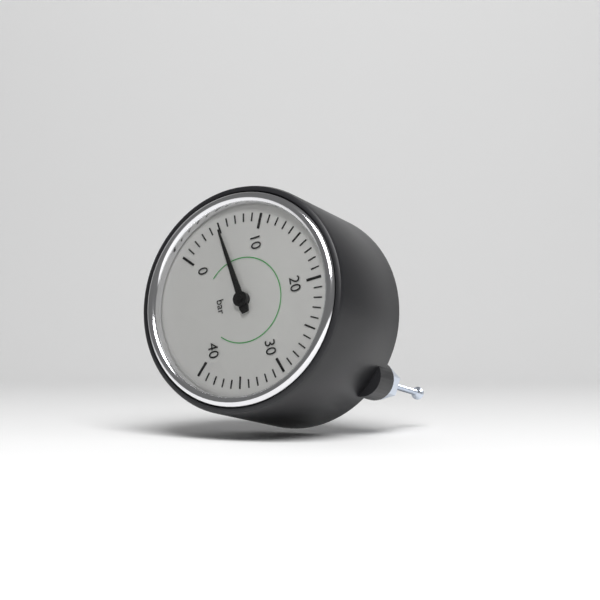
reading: 5 bar
